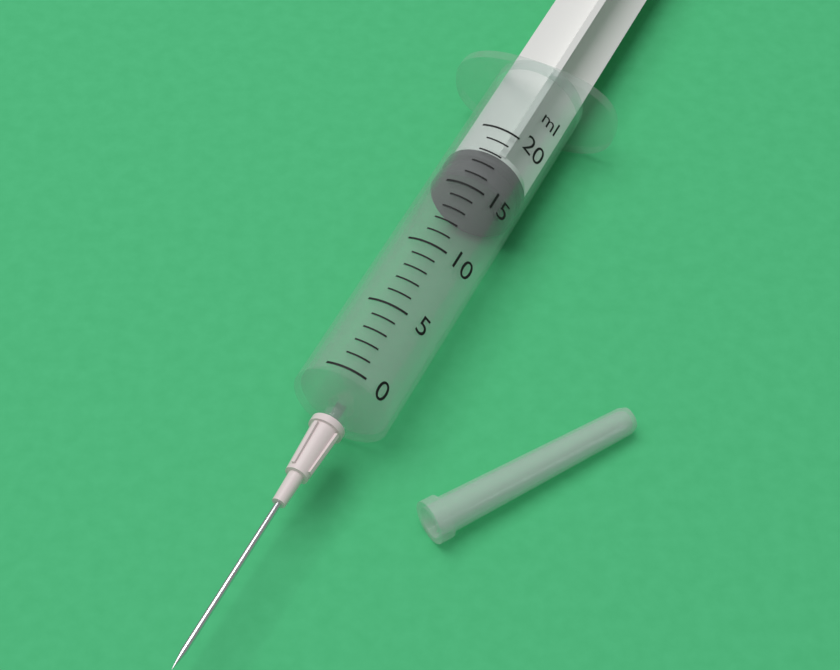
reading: 16 ml
